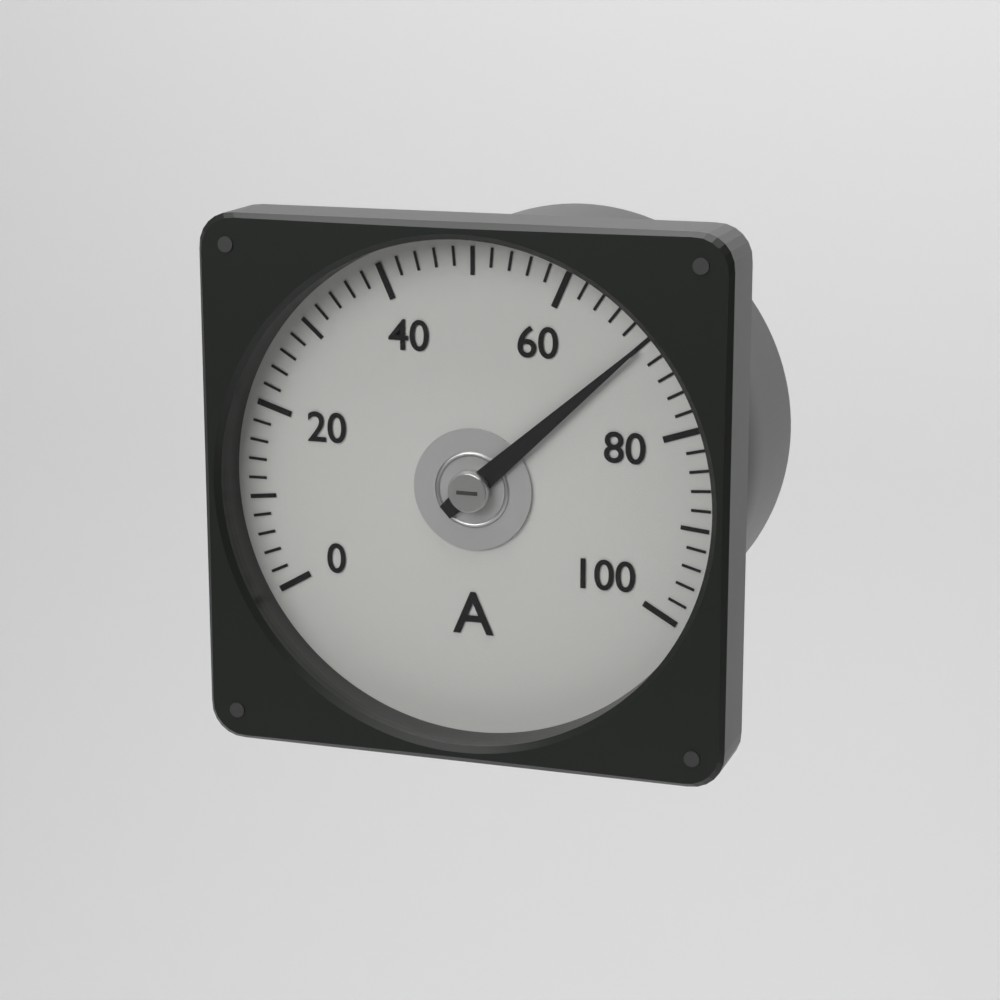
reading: 70 A
